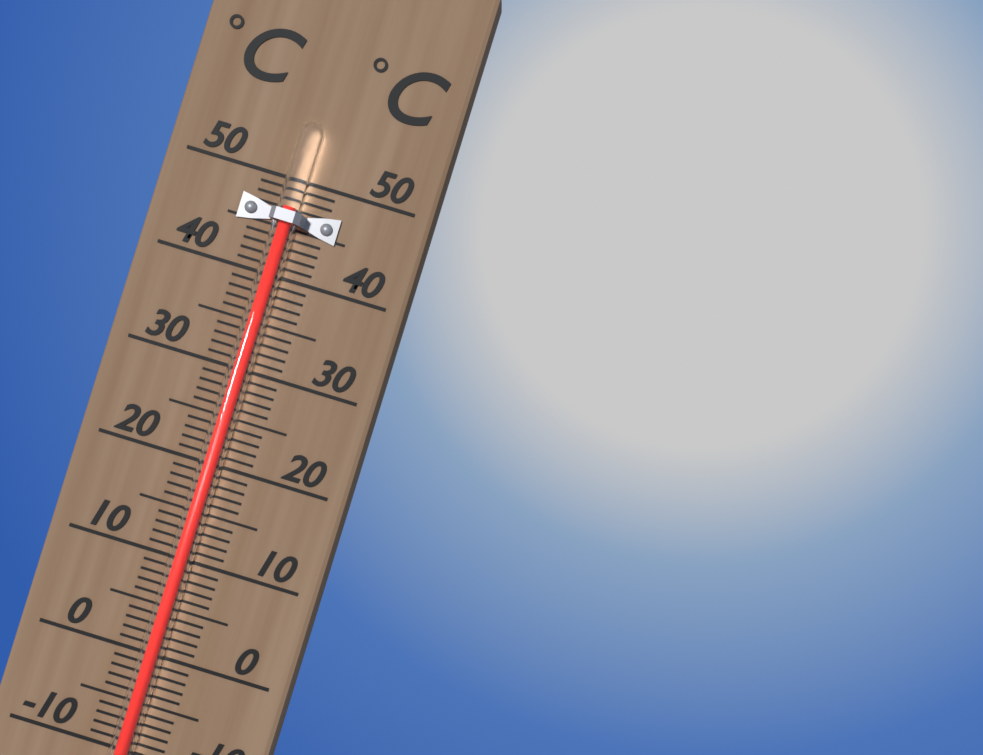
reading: 47 °C
